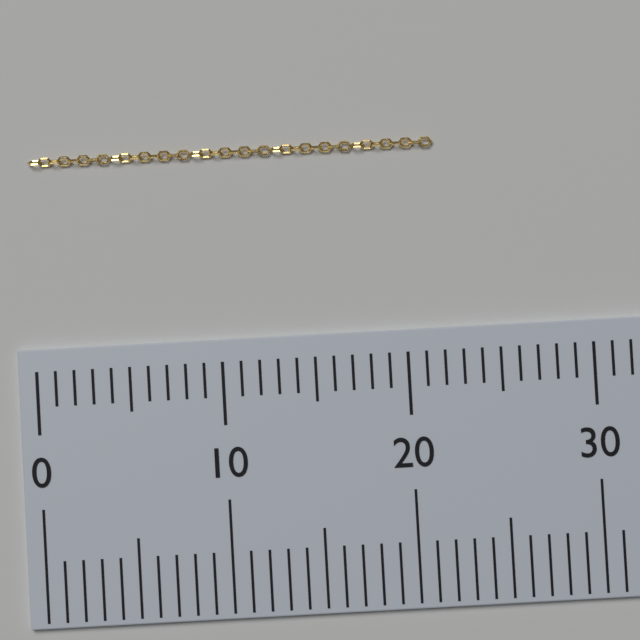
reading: 22 (no unit)
